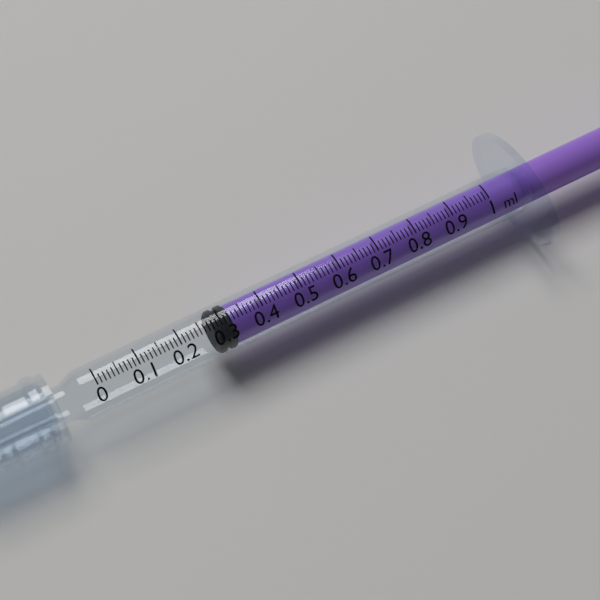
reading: 0.28 ml
